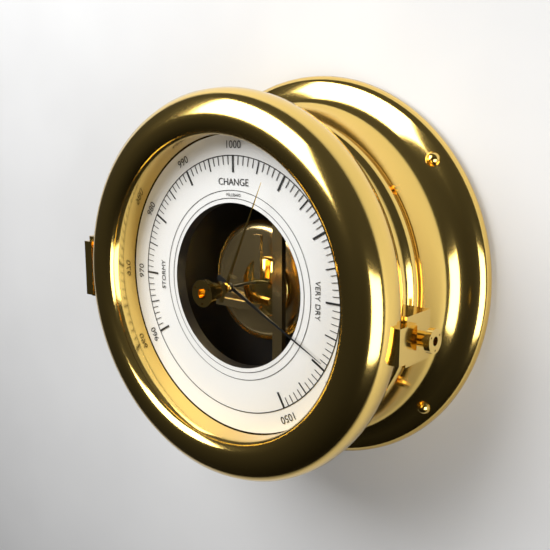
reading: 1039 mbar
